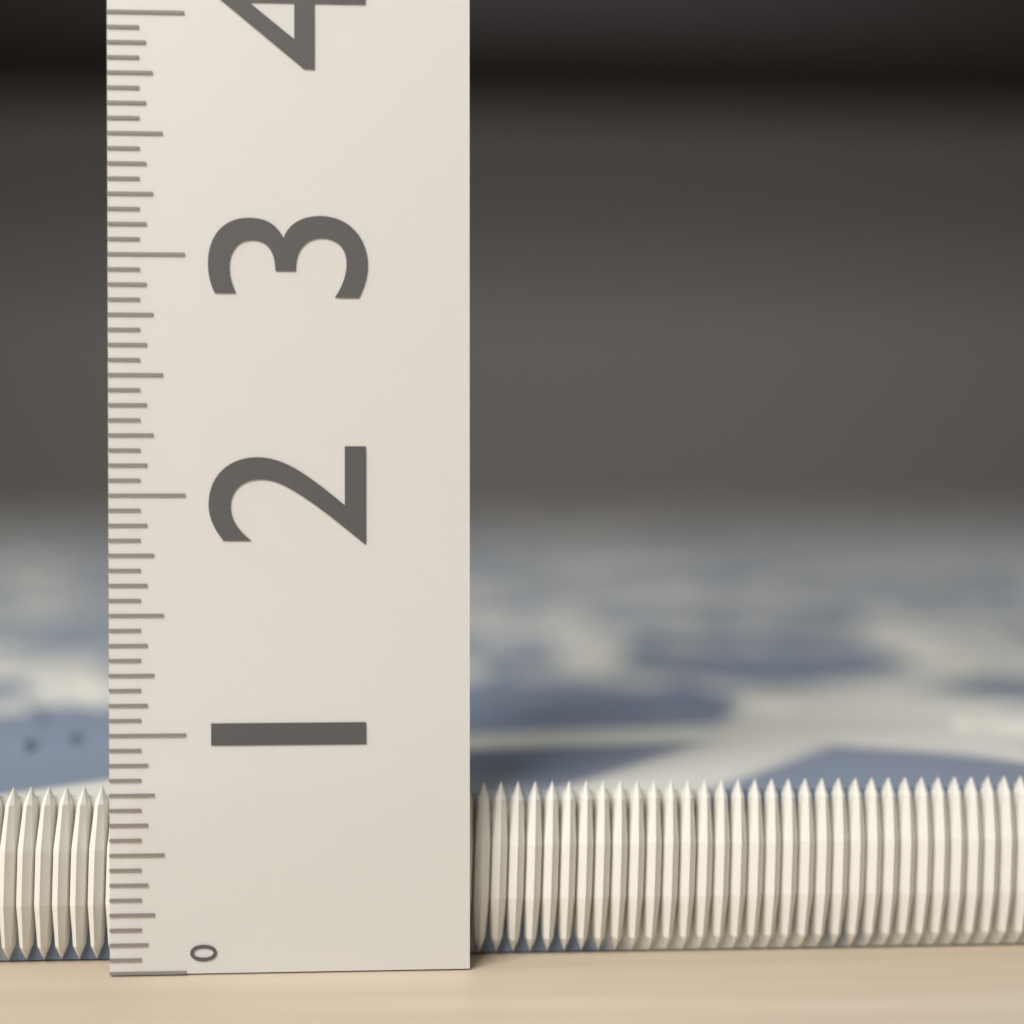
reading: 0.7500 (no unit)
